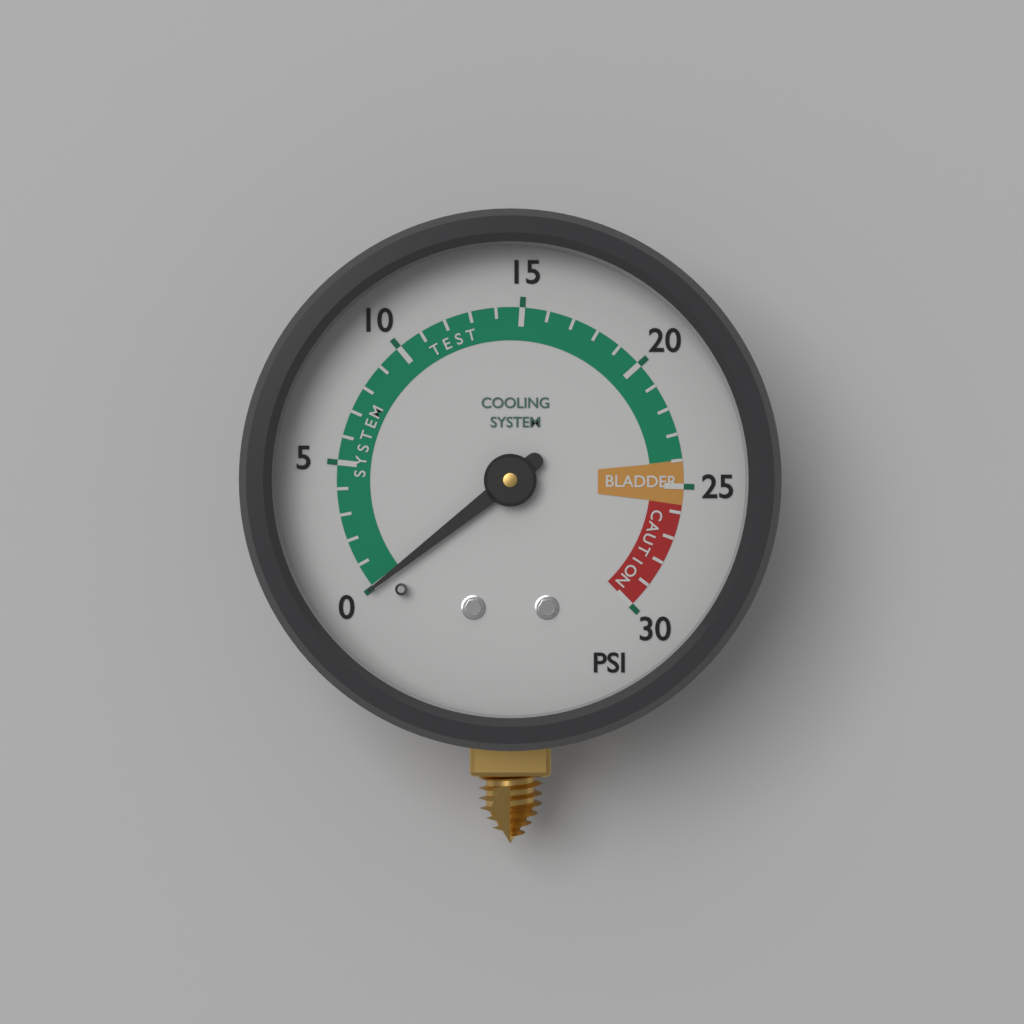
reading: 0 psi
